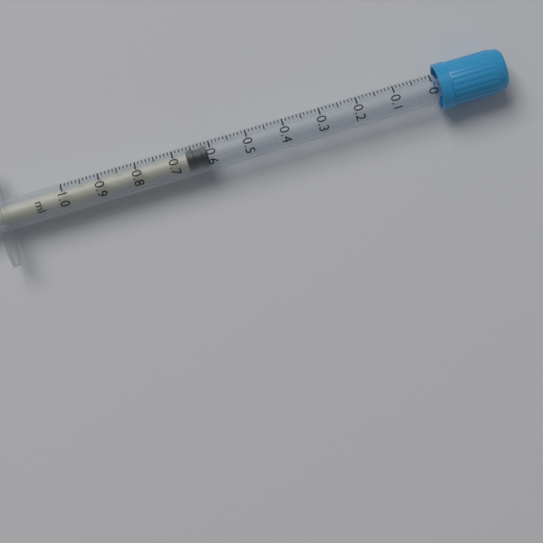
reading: 0.61 ml
